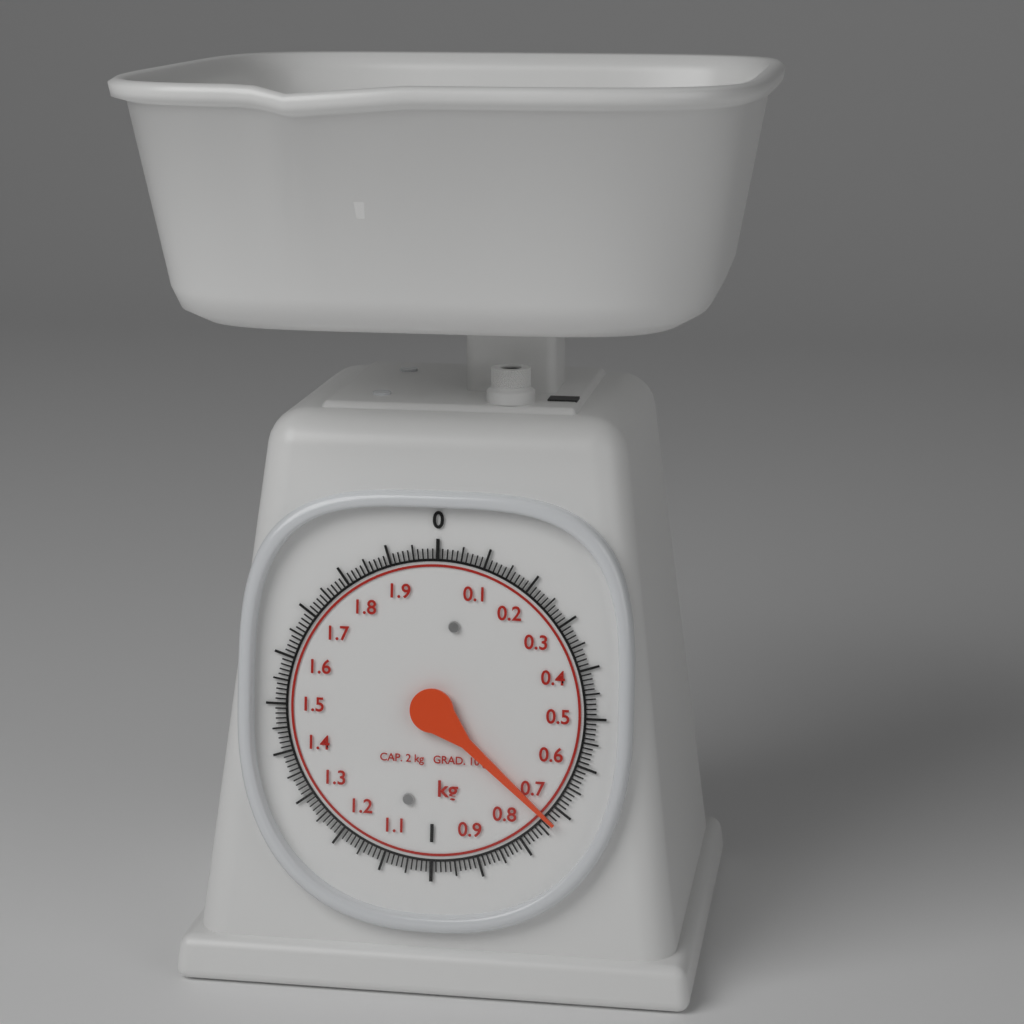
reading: 0.73 kg
